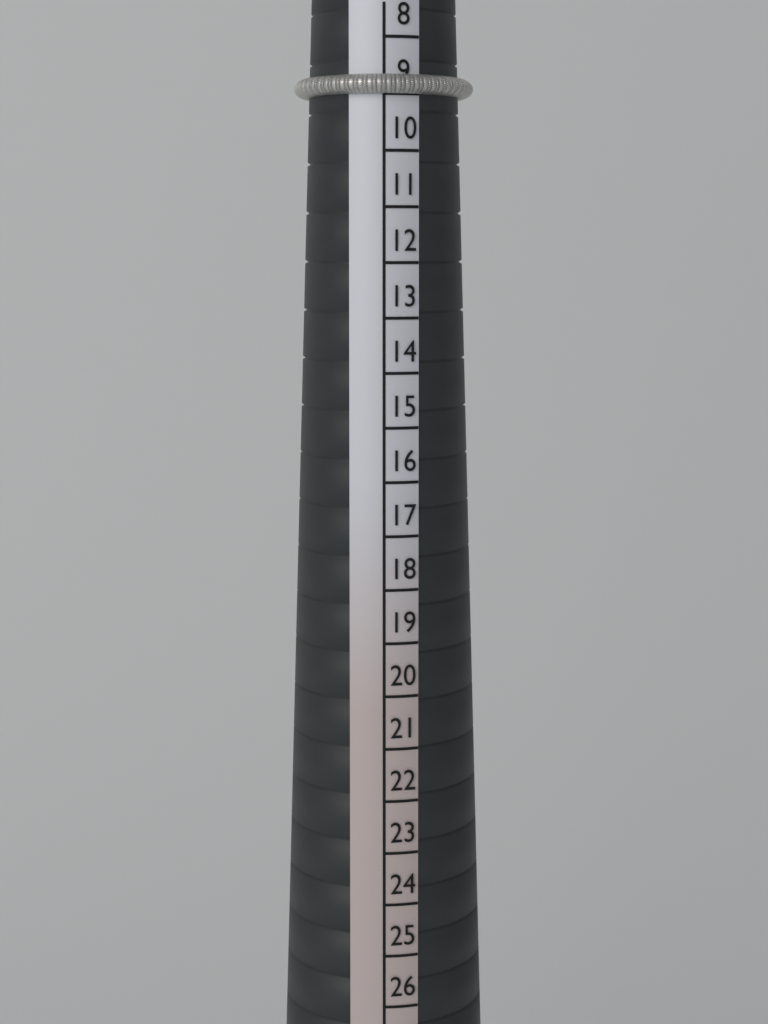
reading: 9 (no unit)
